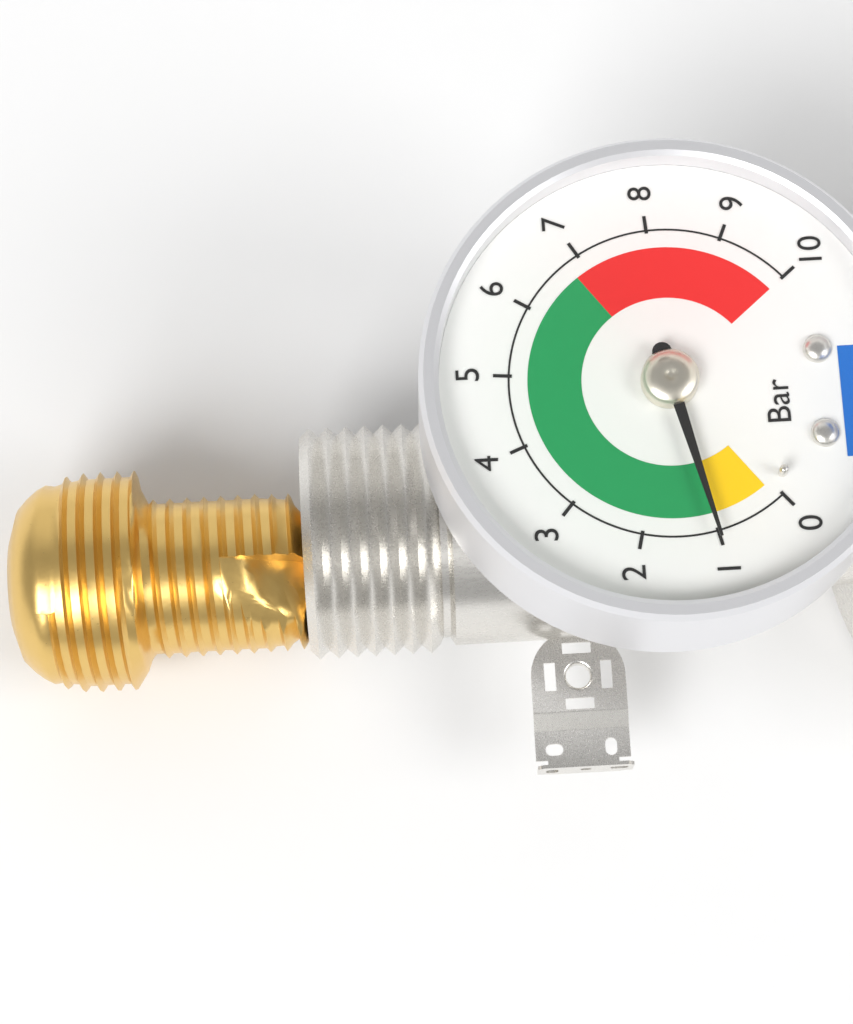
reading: 1 bar
